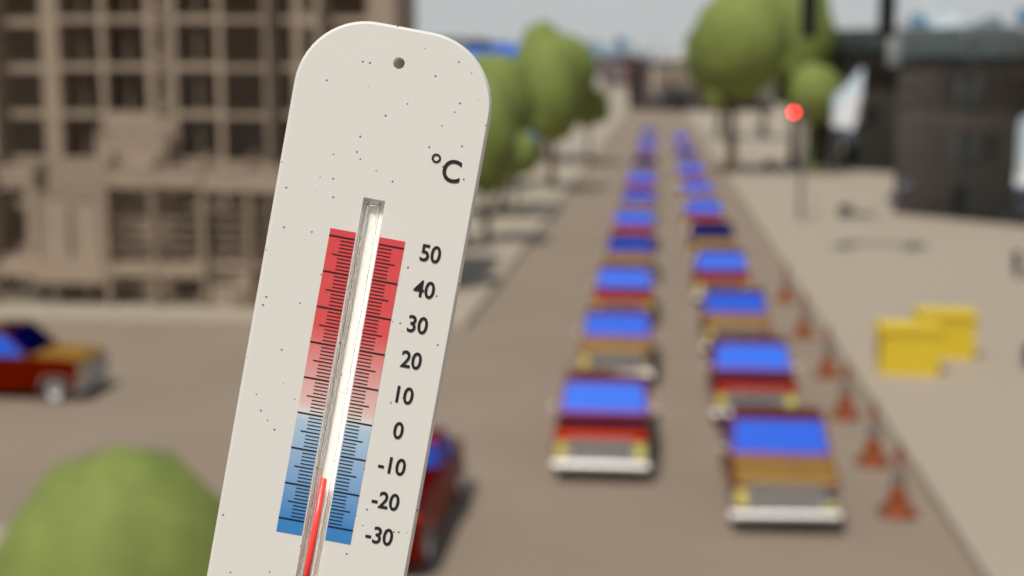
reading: -17 °C
